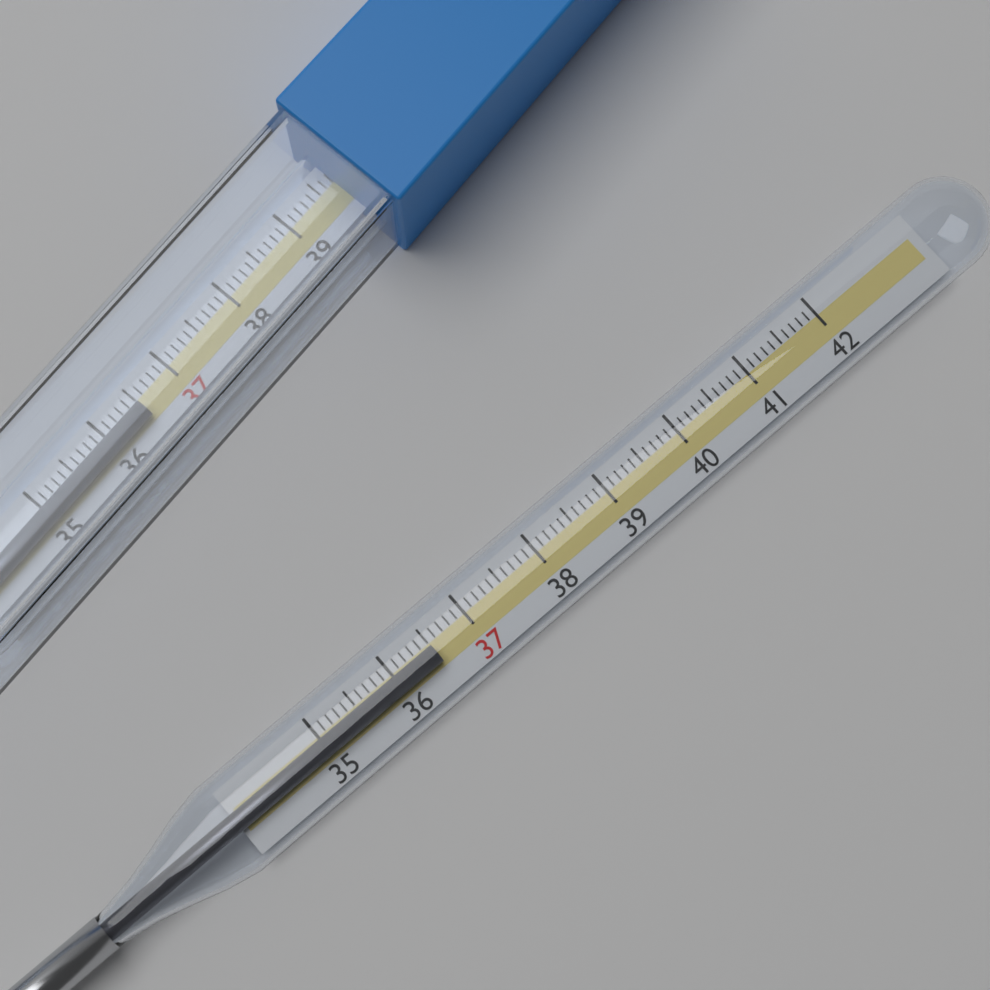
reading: 36.5 (no unit)
